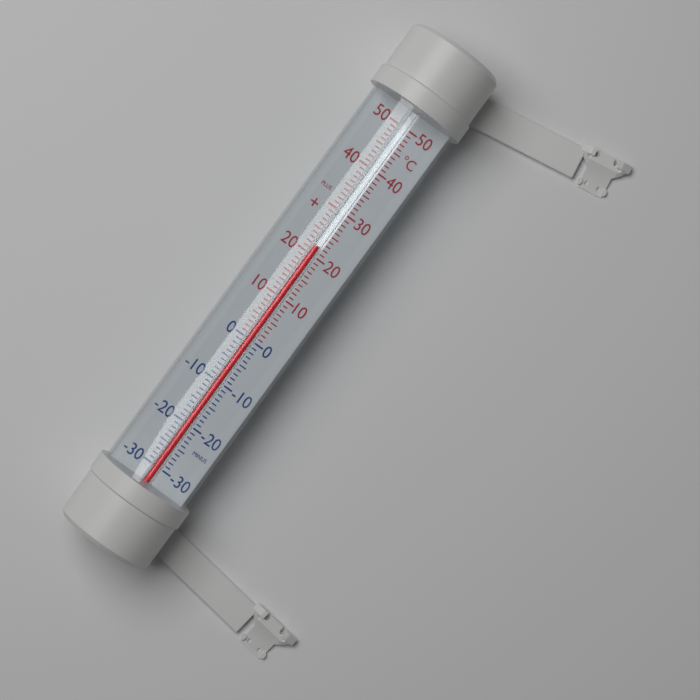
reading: 22 °C
